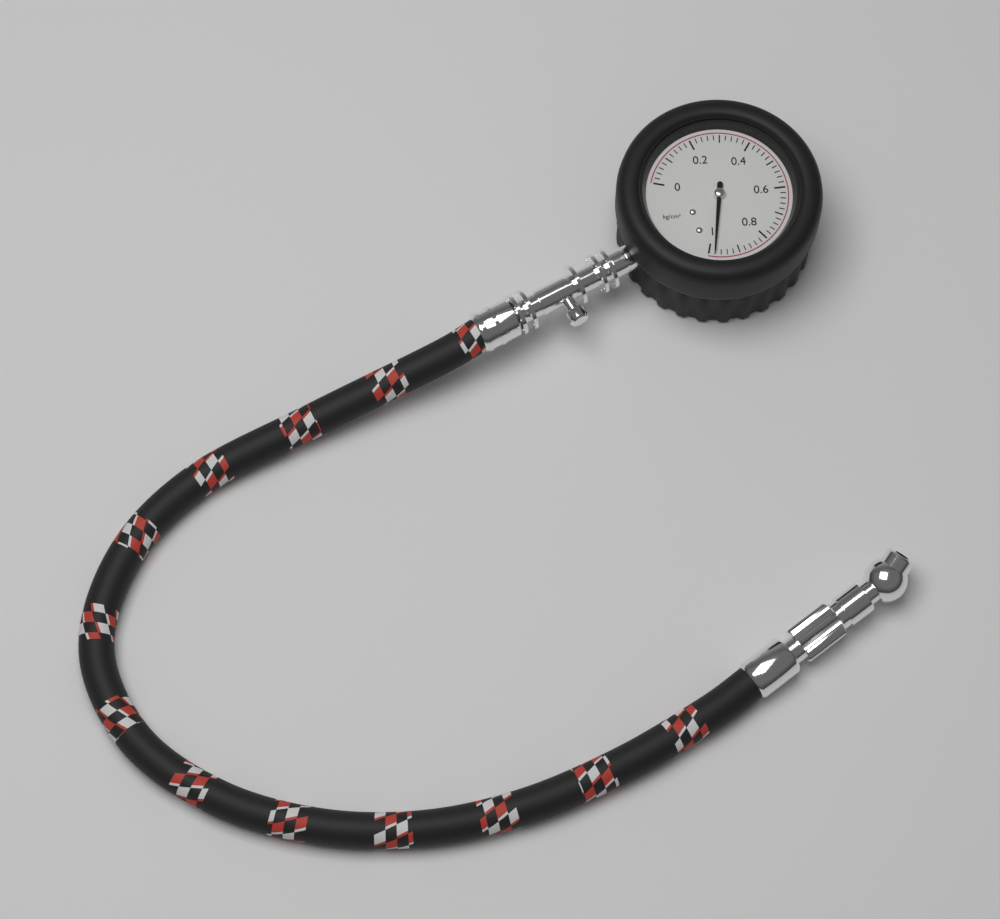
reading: 0.98 kg/cm²
